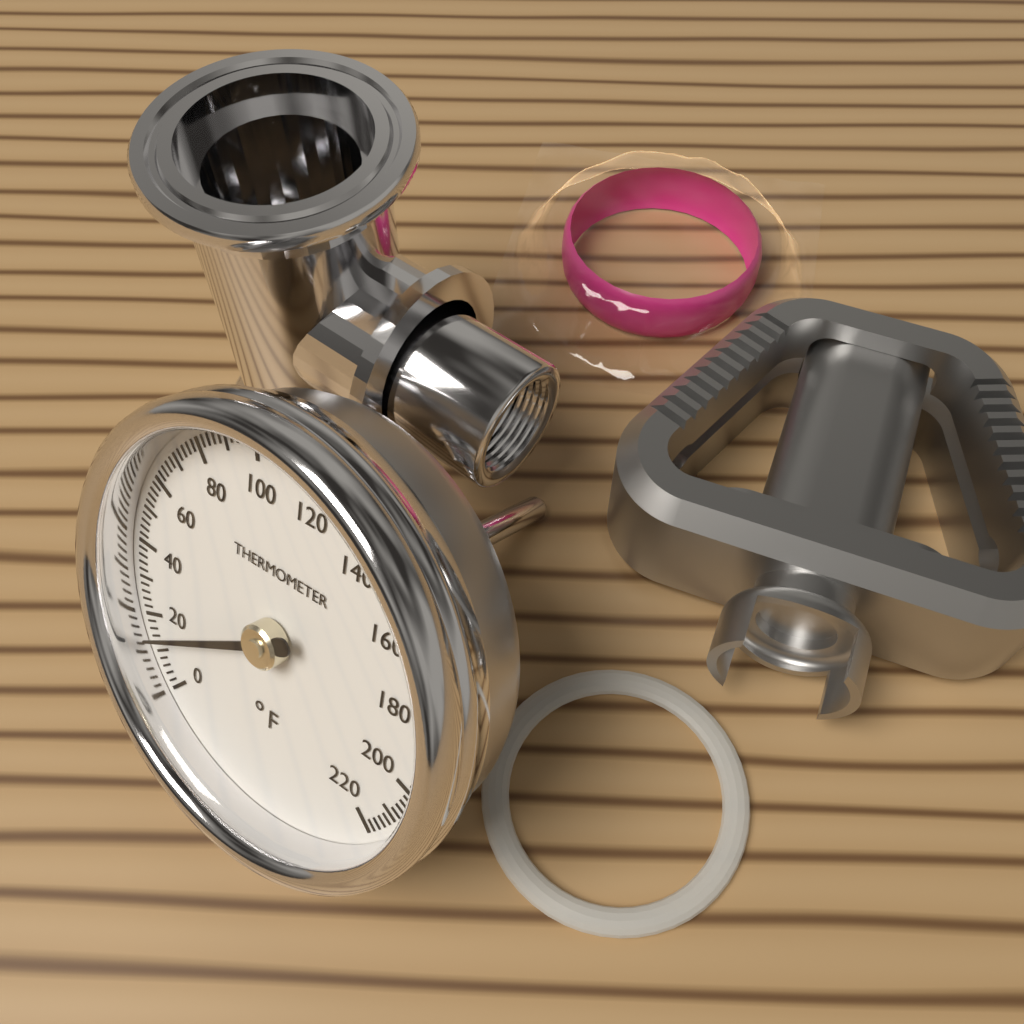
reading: 14 °F
